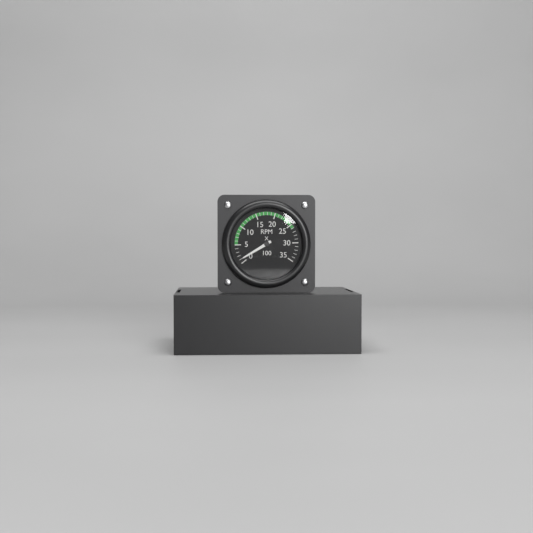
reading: 1 RPM x 100
